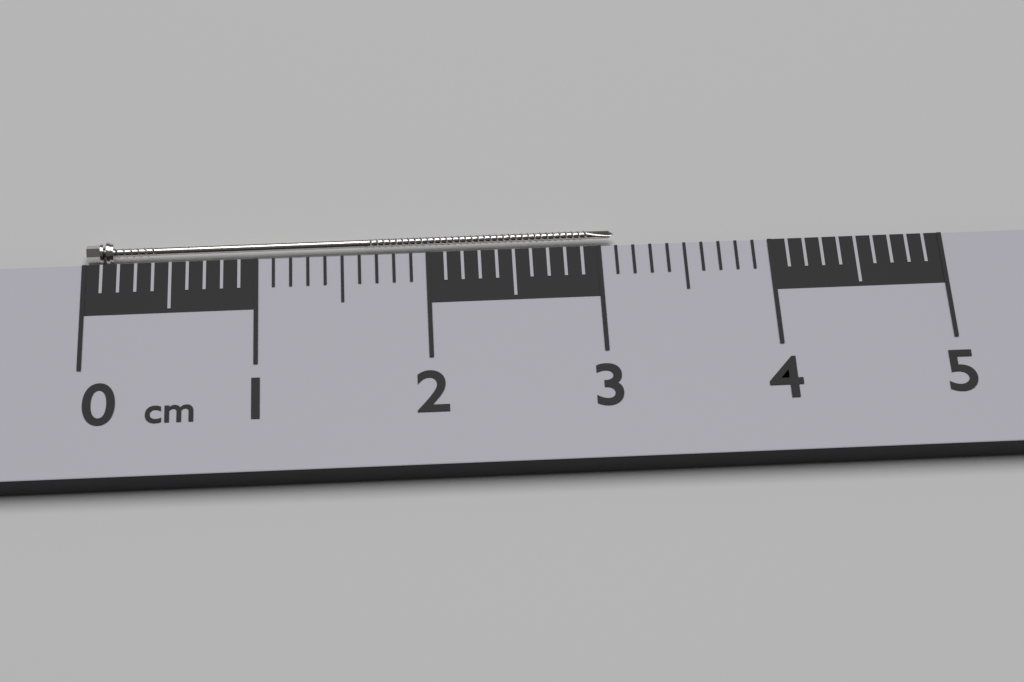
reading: 3.1 cm
